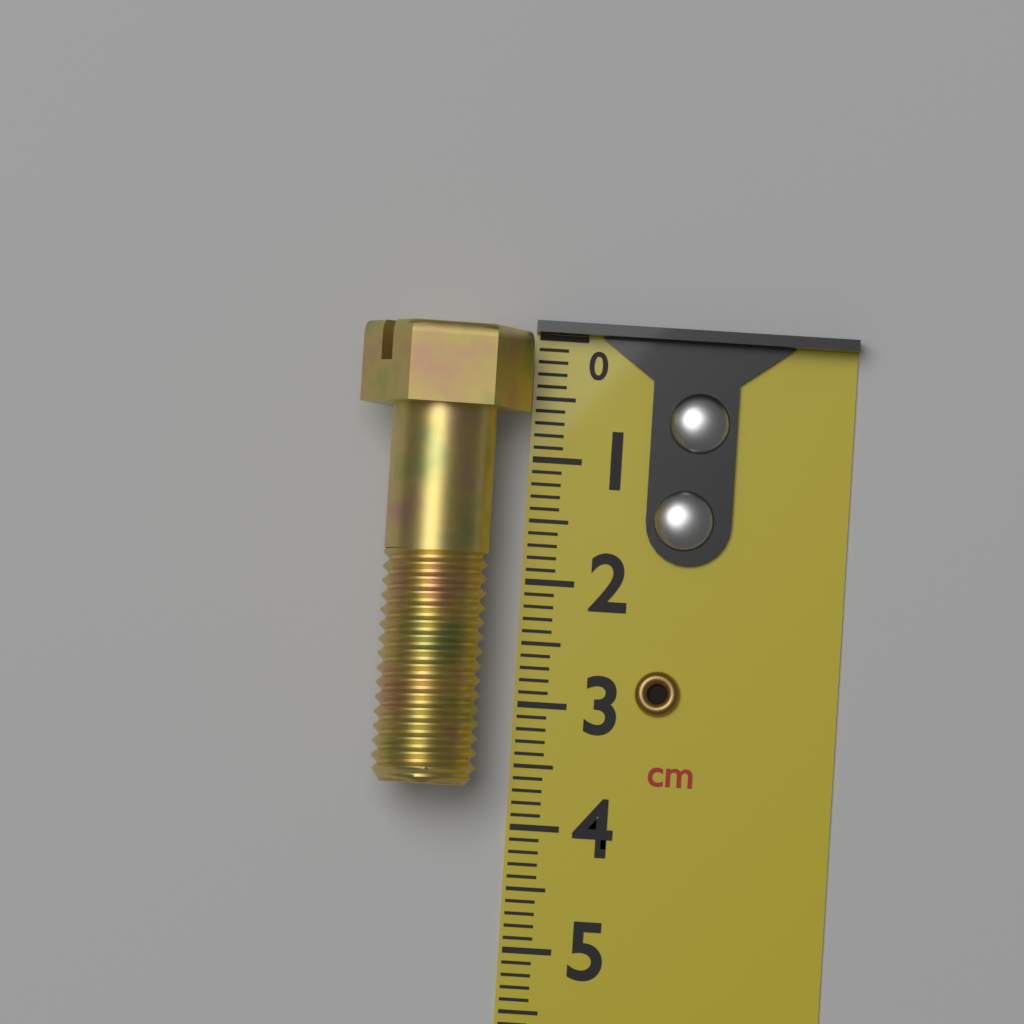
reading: 3.7 cm
